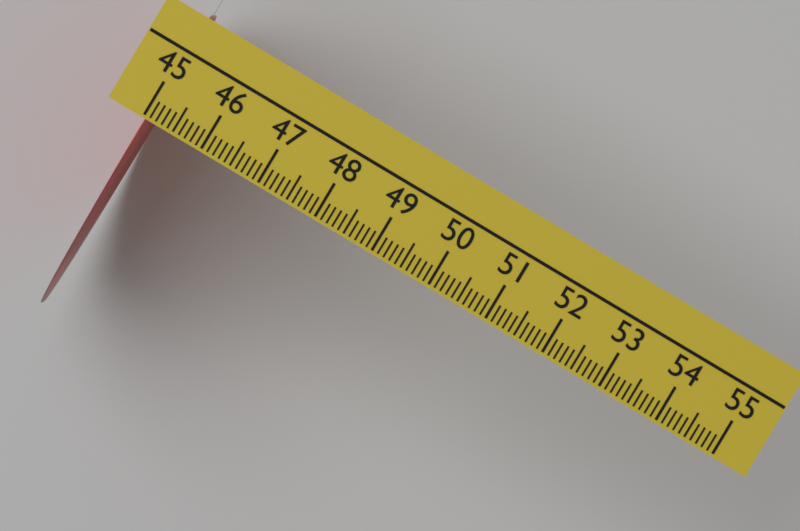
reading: 45.1 (no unit)
